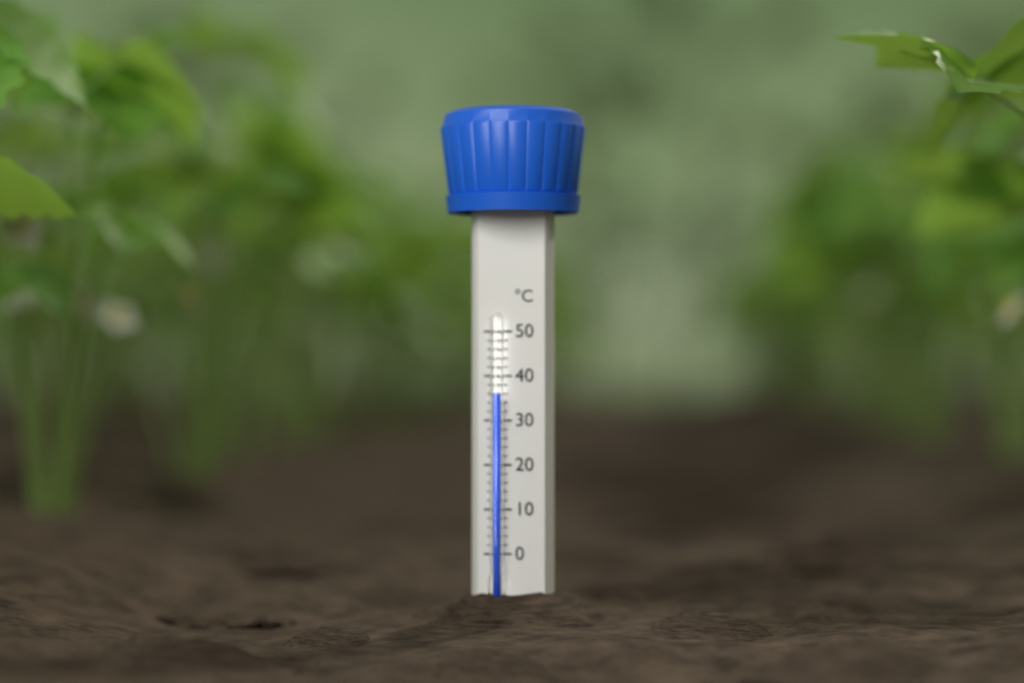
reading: 36 °C
